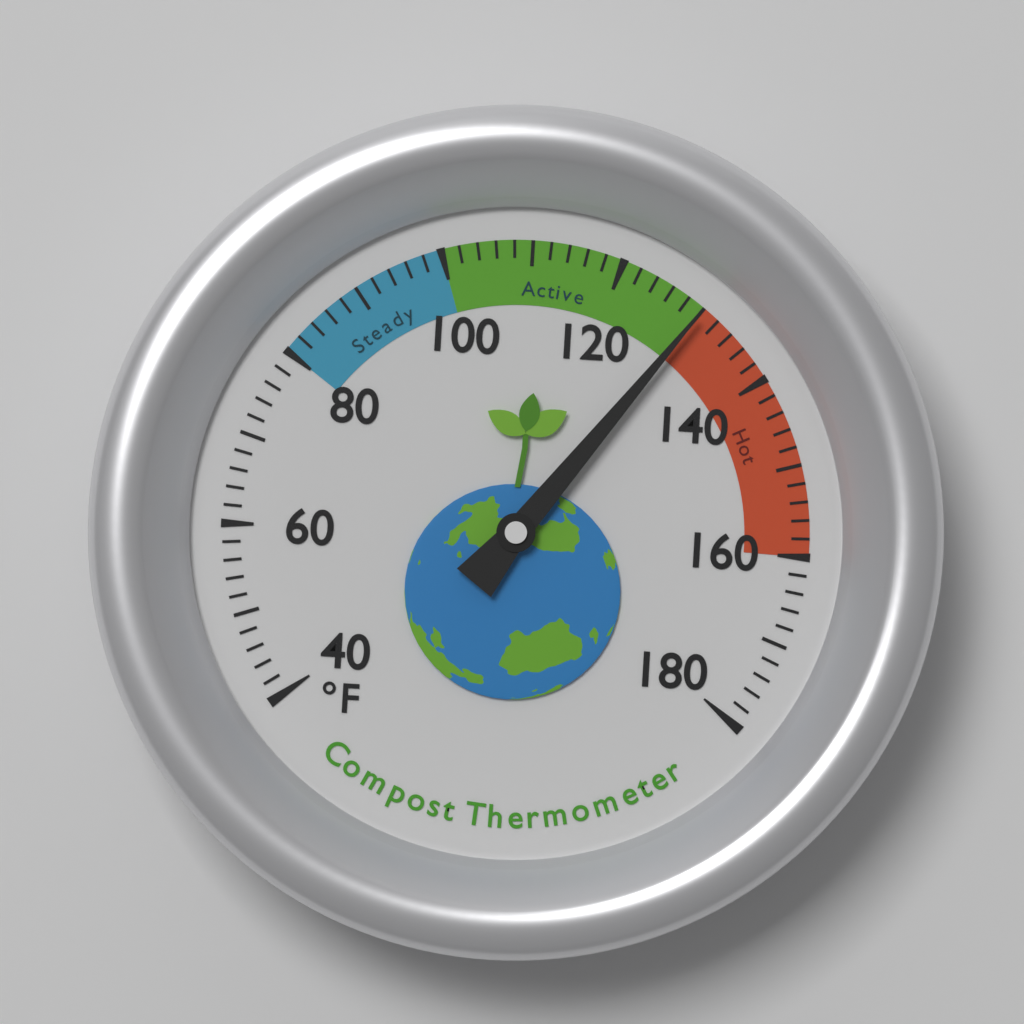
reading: 130 °F
